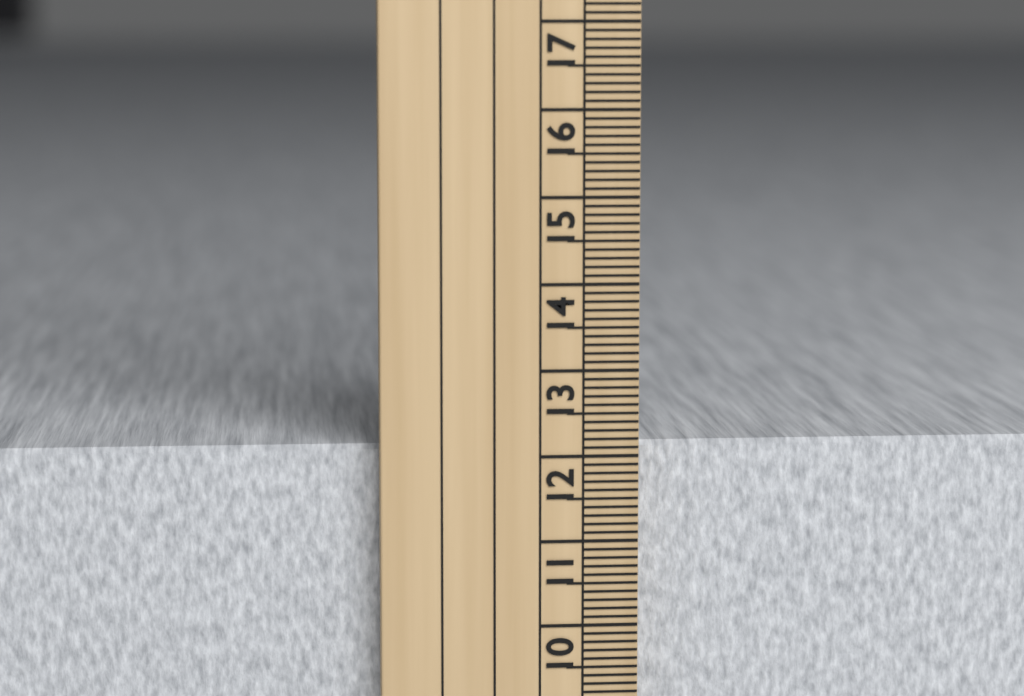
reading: 12.1 cm
